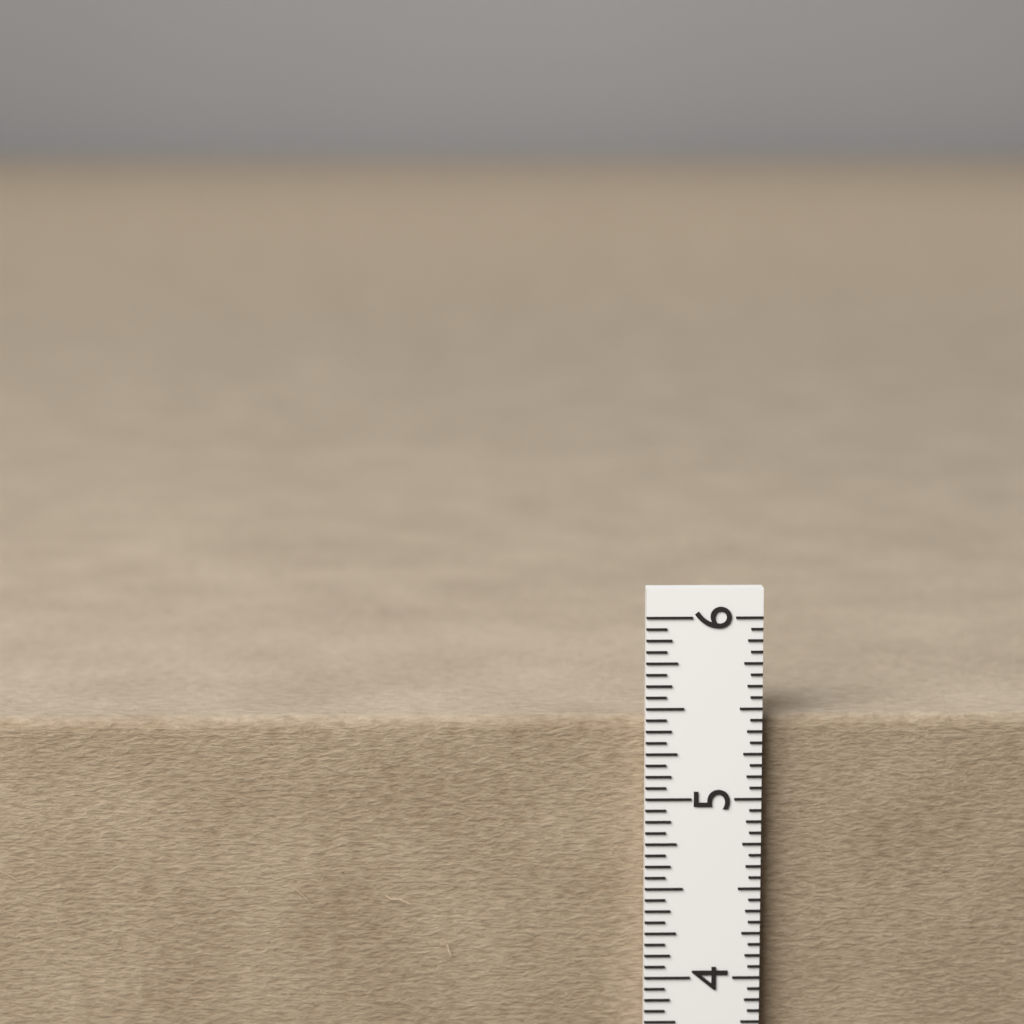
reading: 5.4375 in
